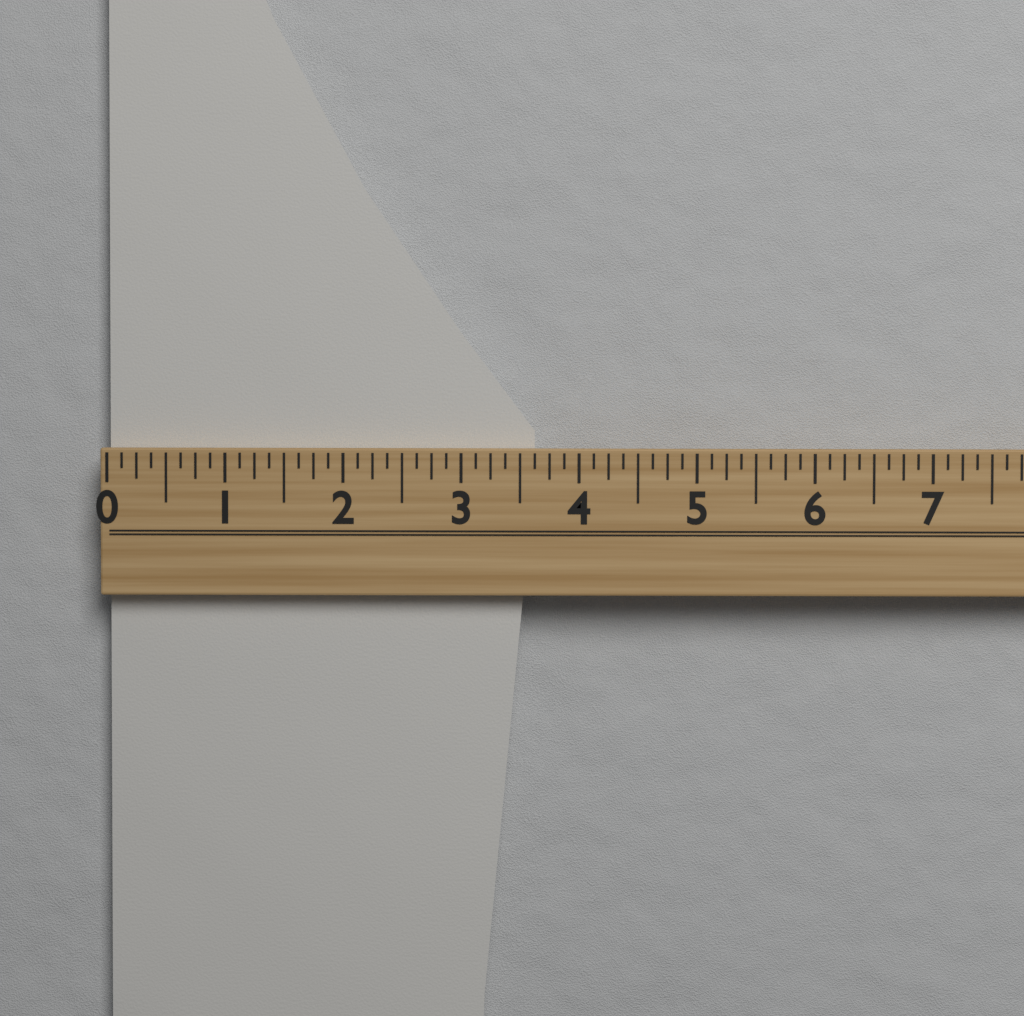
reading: 3.625 (no unit)
